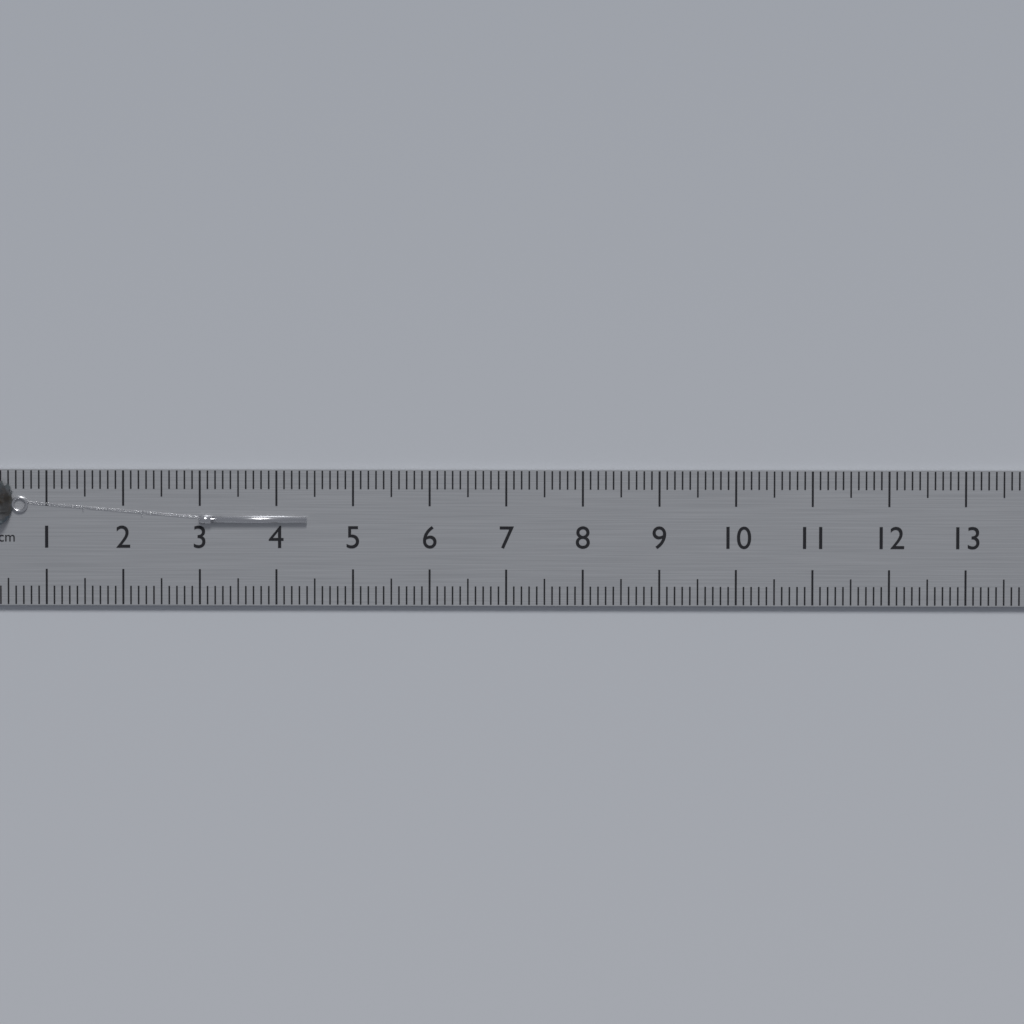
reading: 4.4 cm
